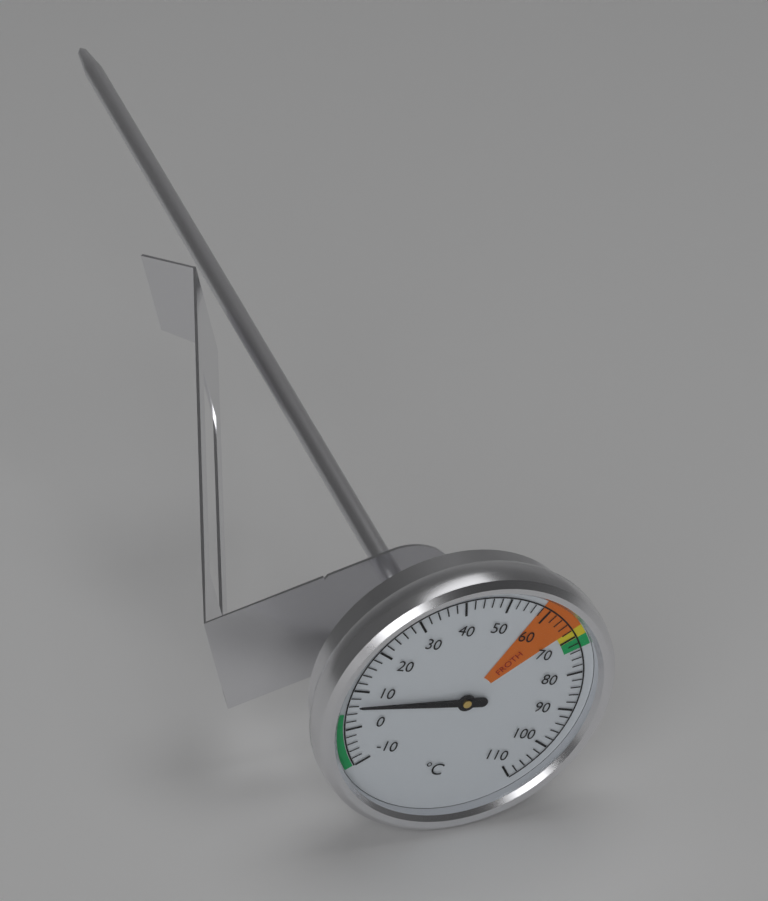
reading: 6 °C
